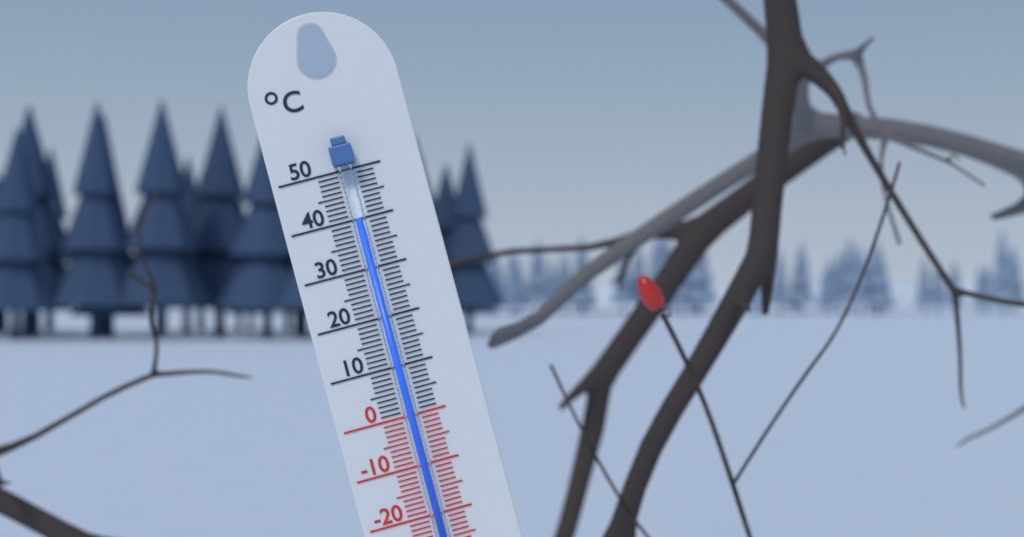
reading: 40 °C
